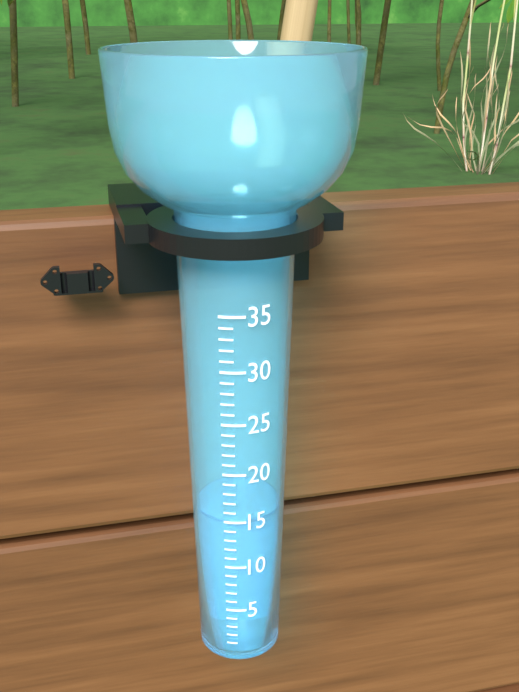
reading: 15 (no unit)
